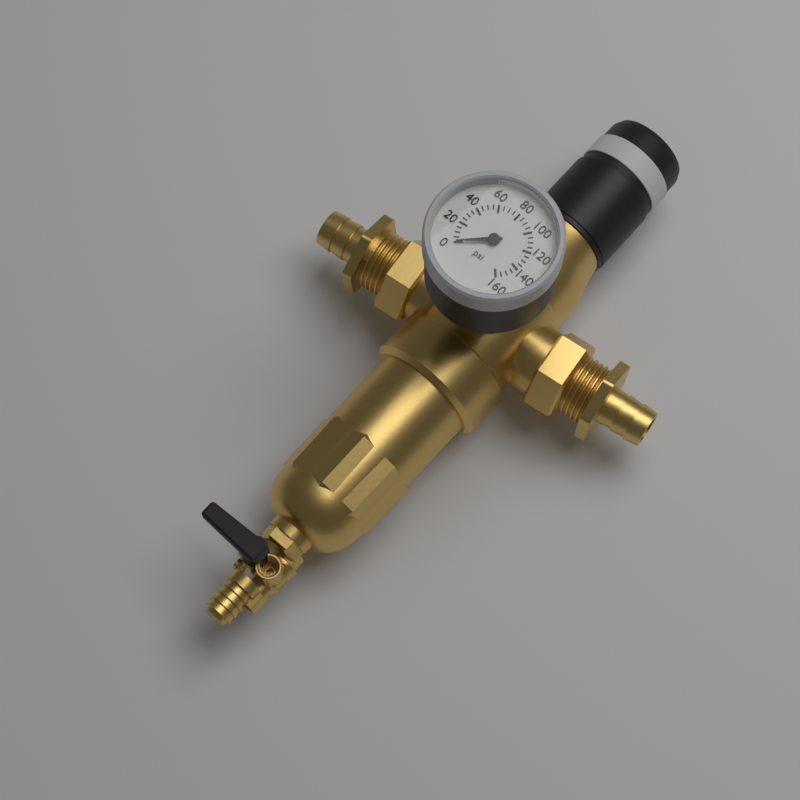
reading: 0 psi
